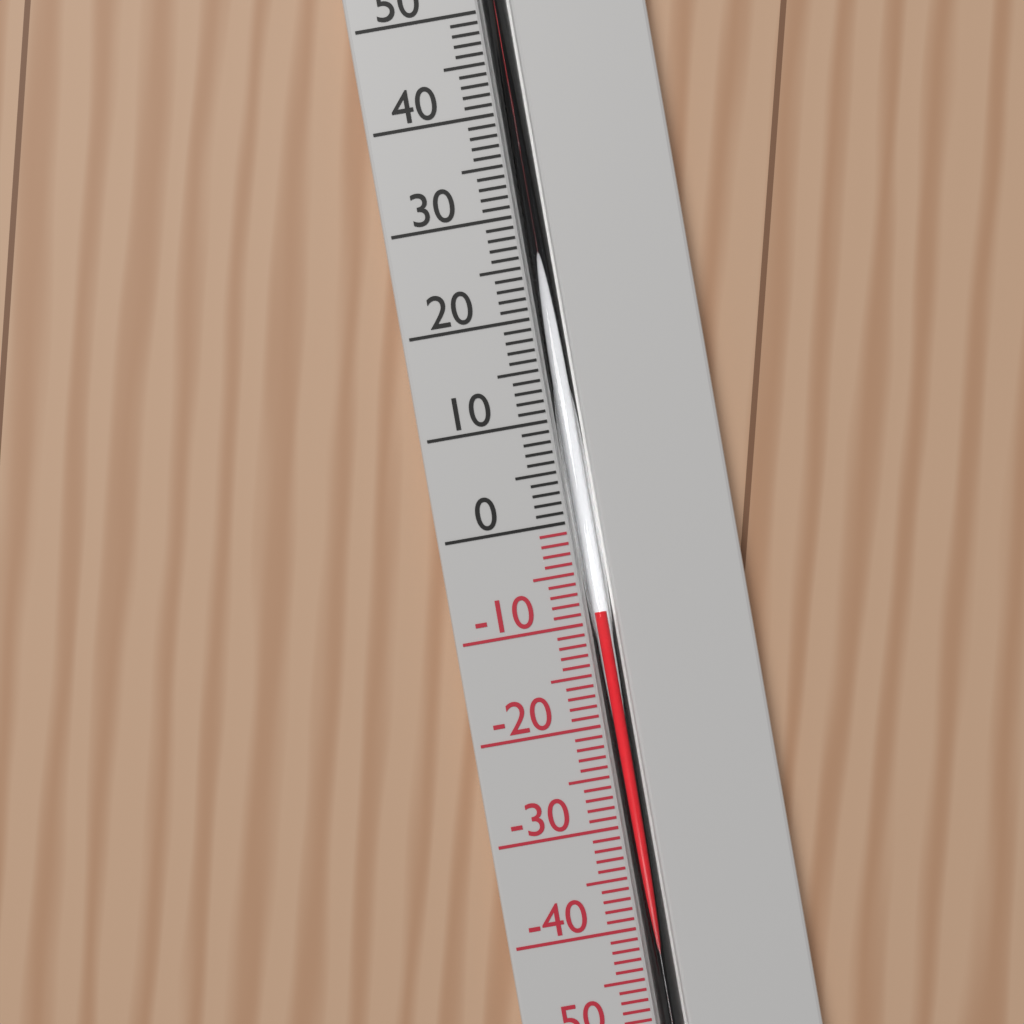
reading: -9 °C
